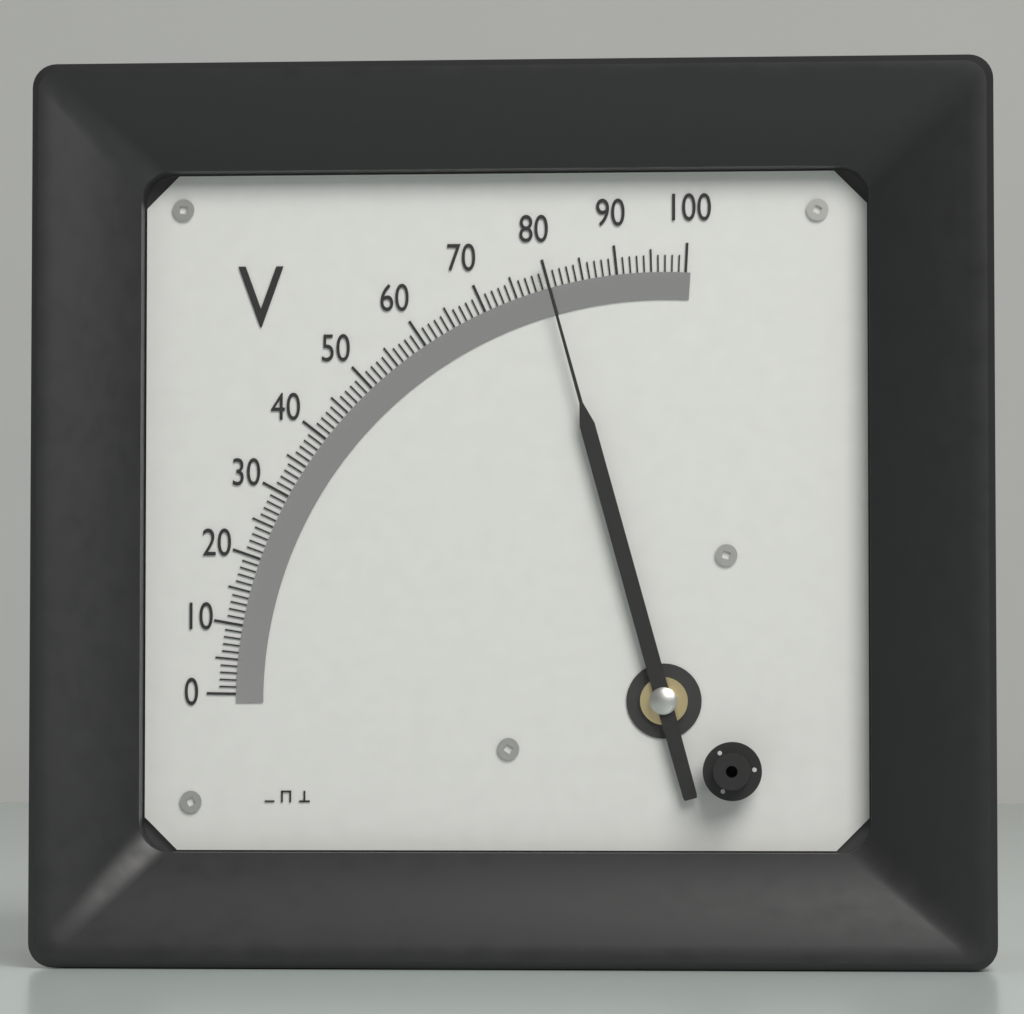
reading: 80 V
